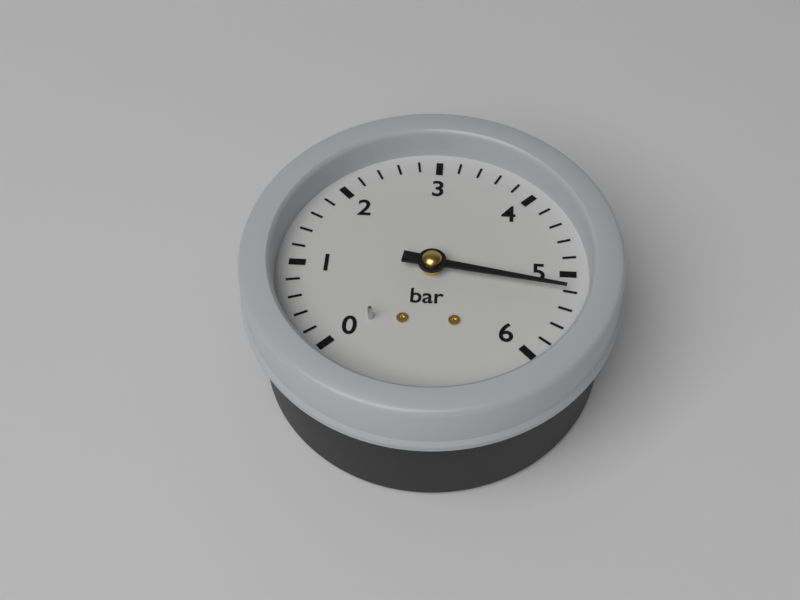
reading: 5.2 bar
